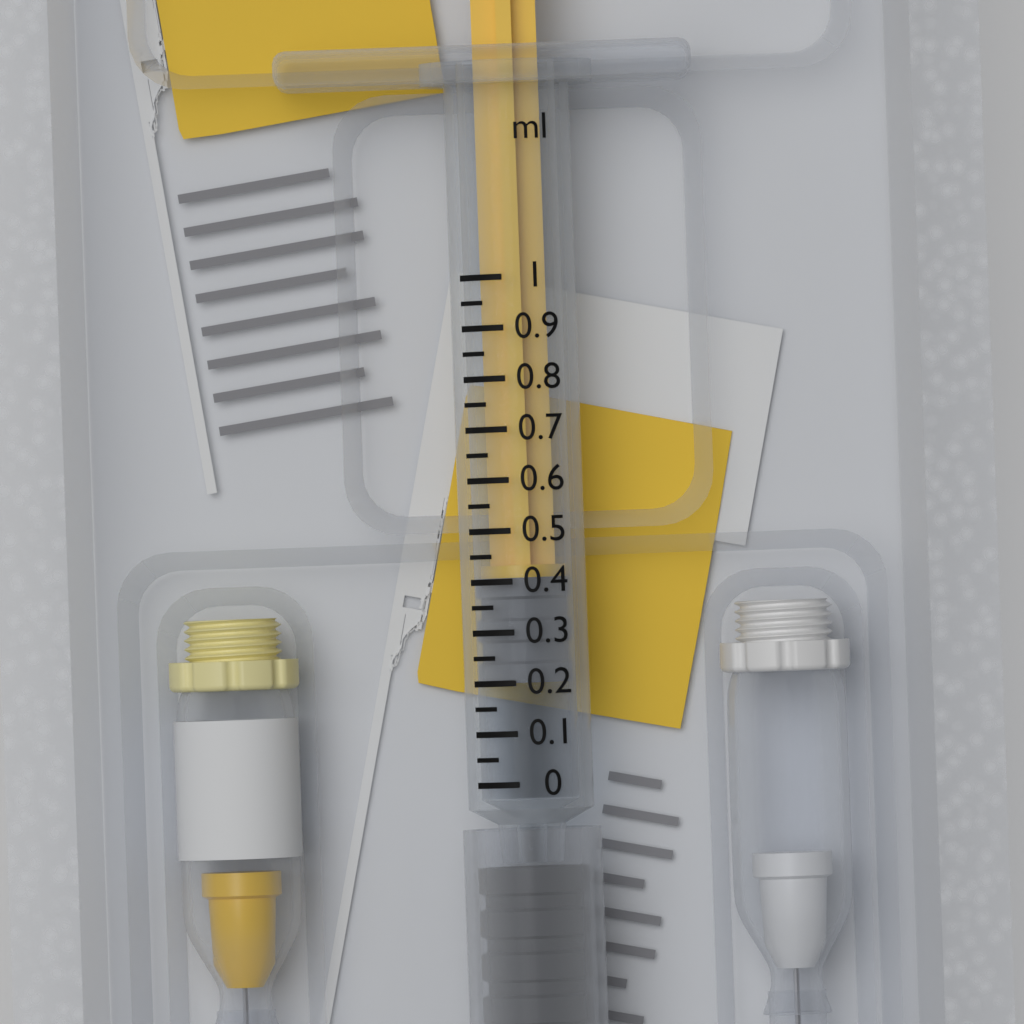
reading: 0.20 ml
